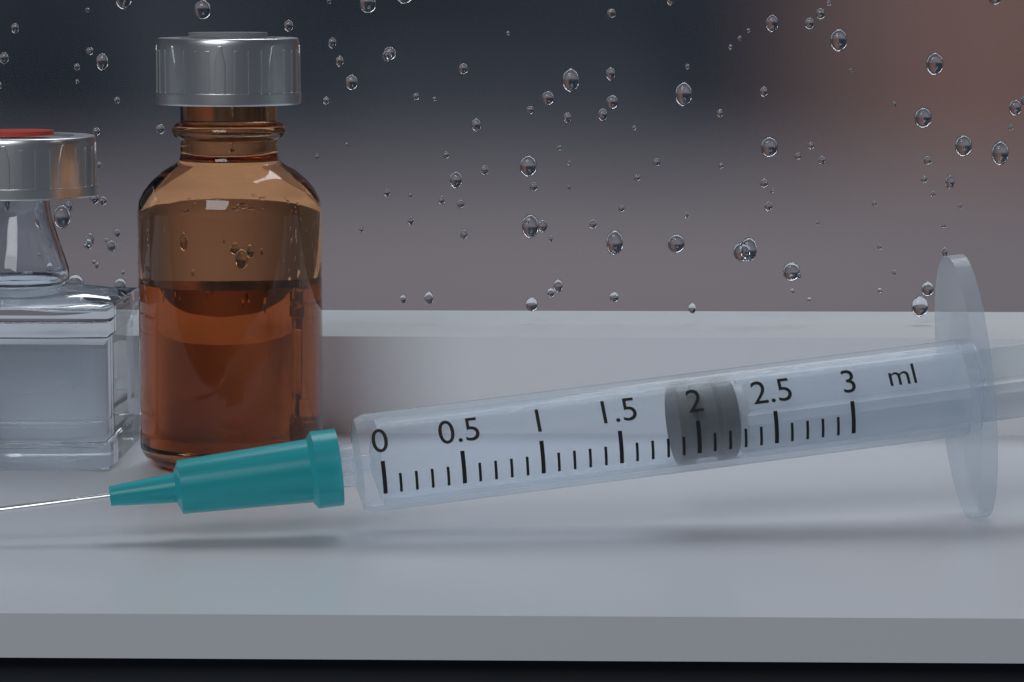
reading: 1.9 ml
